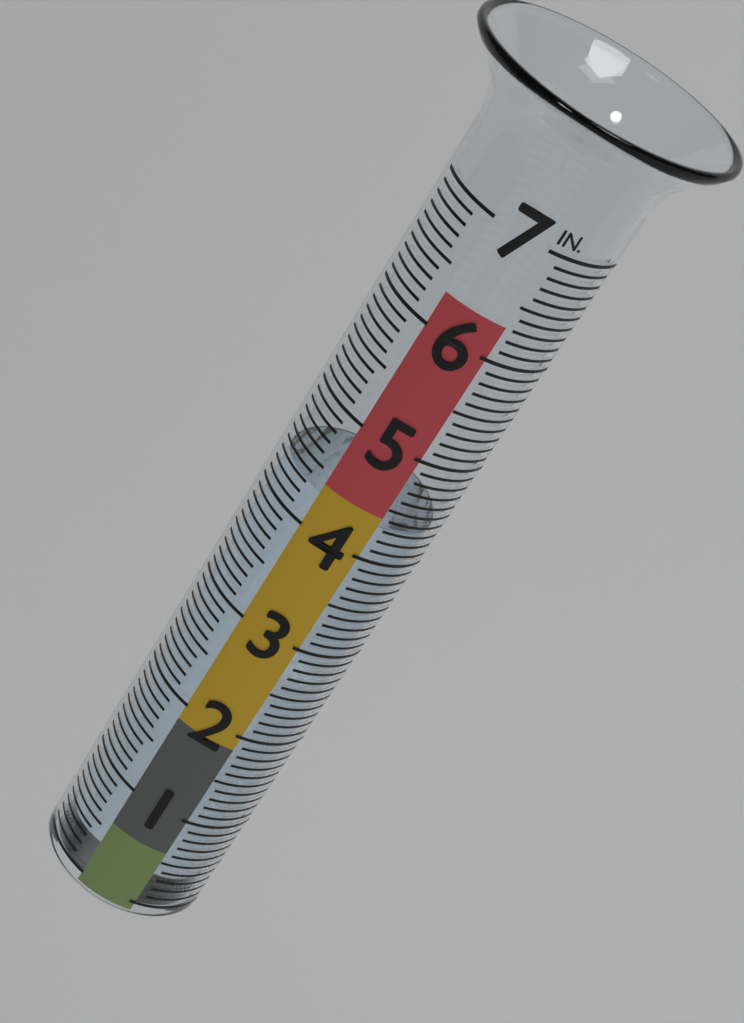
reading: 4.3 in
